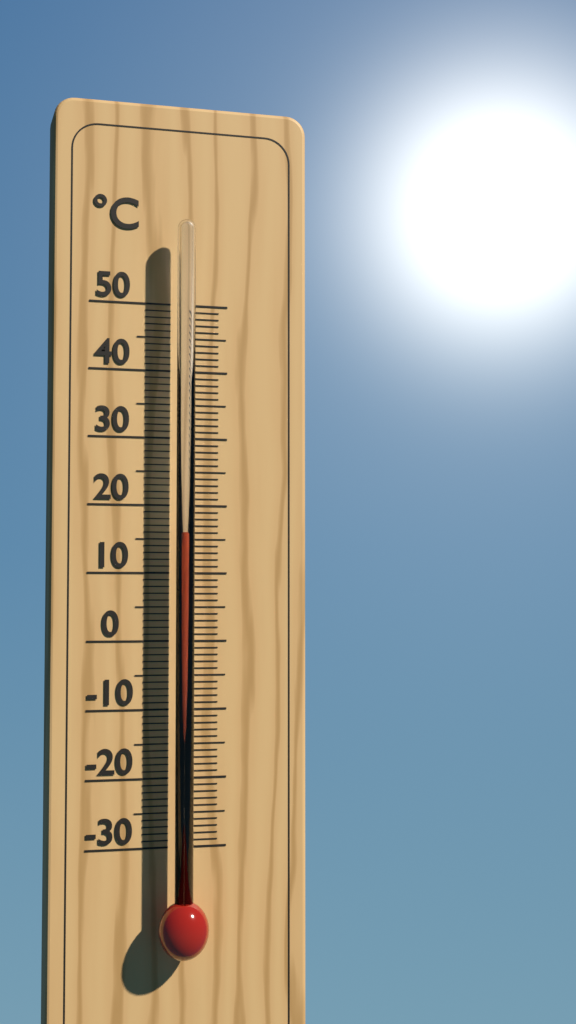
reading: 16 °C
